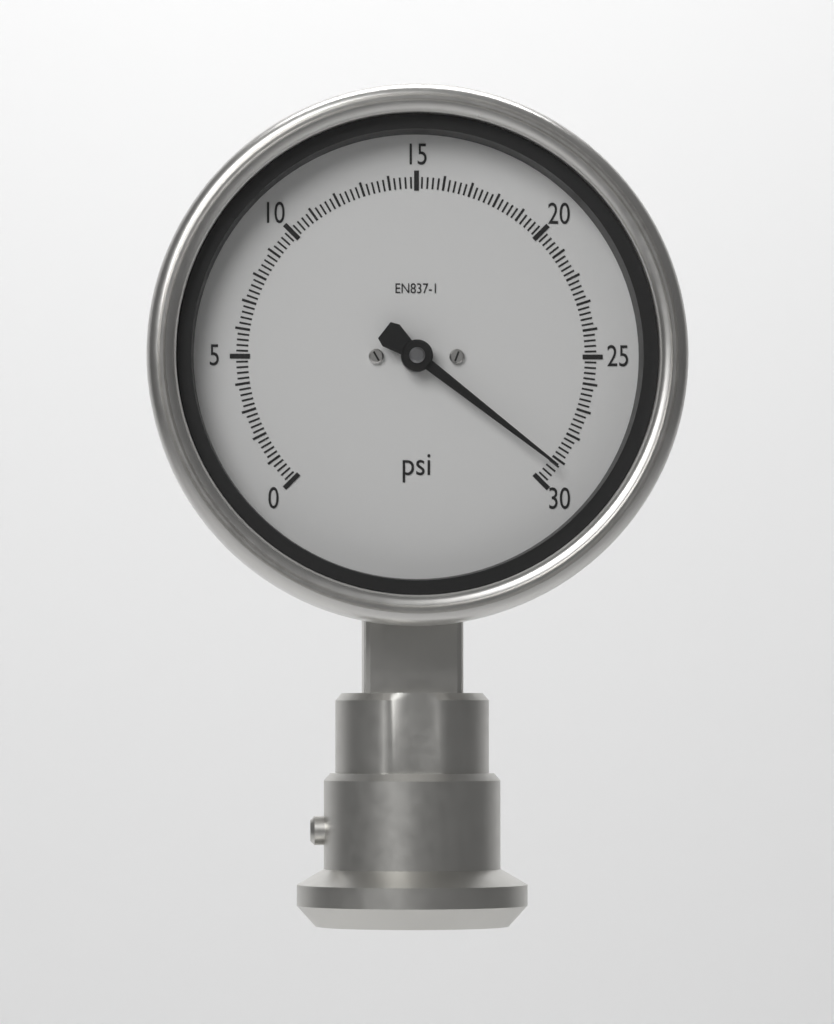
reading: 29.2 psi
